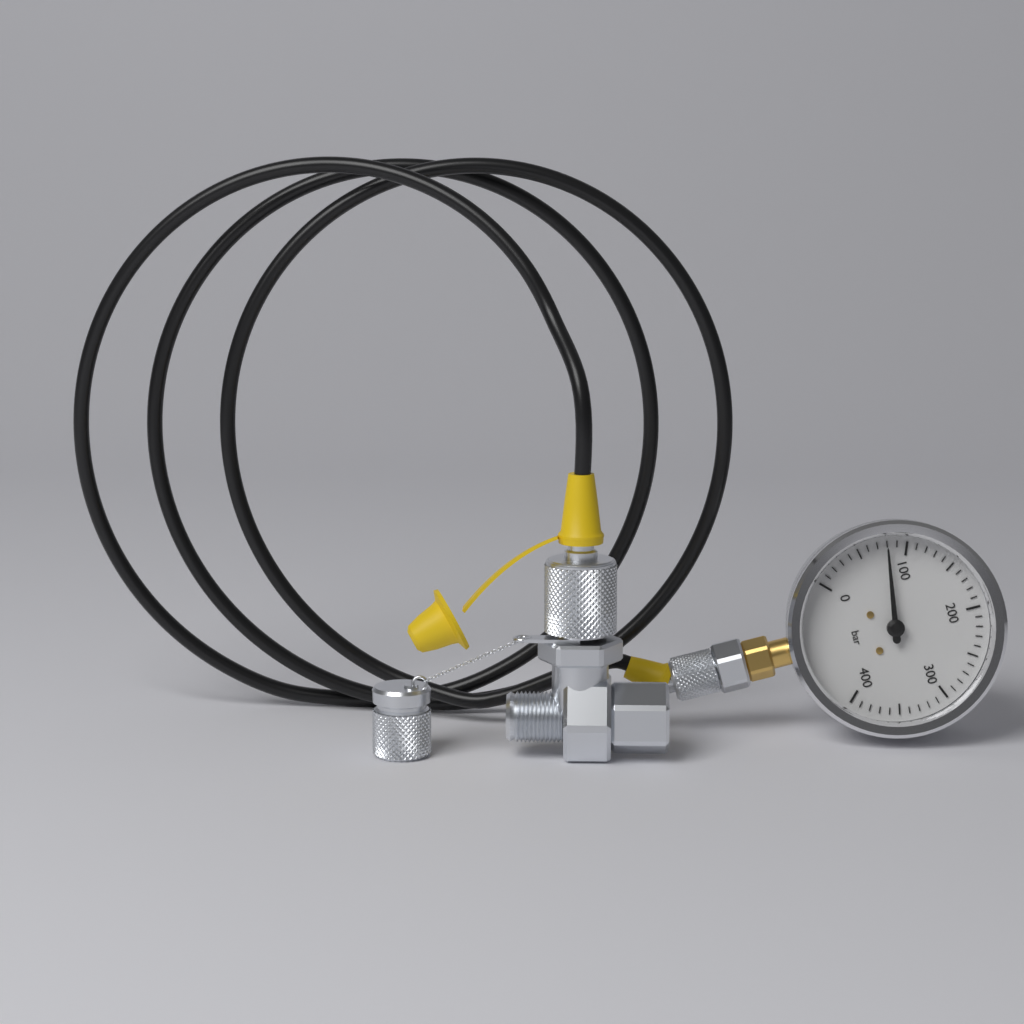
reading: 80 bar
